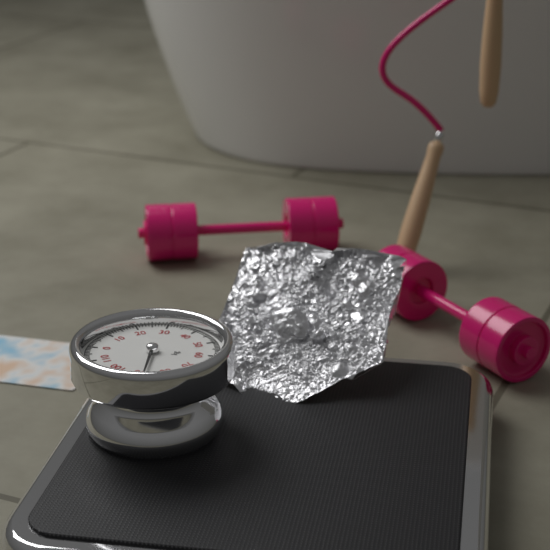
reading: 88 kg
